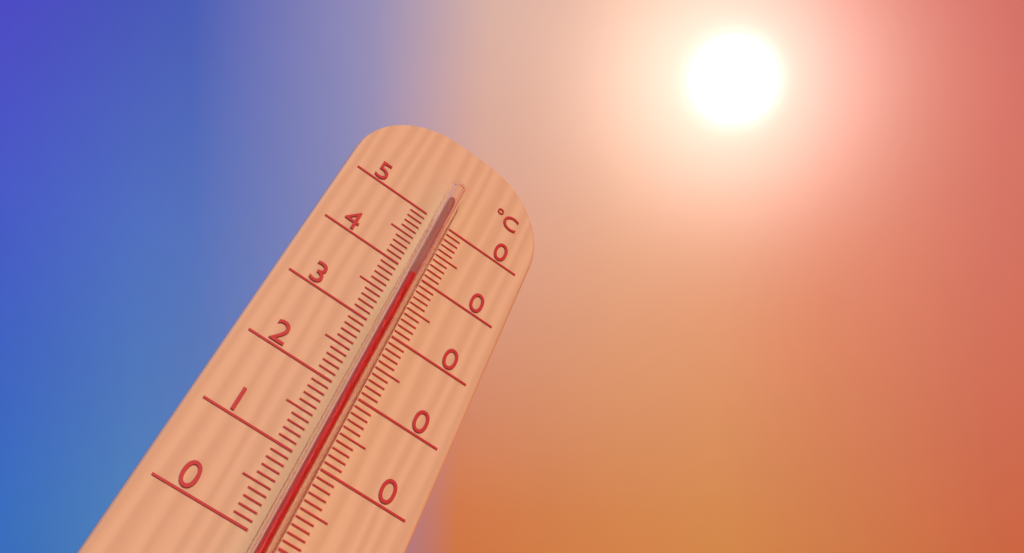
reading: 38 °C
